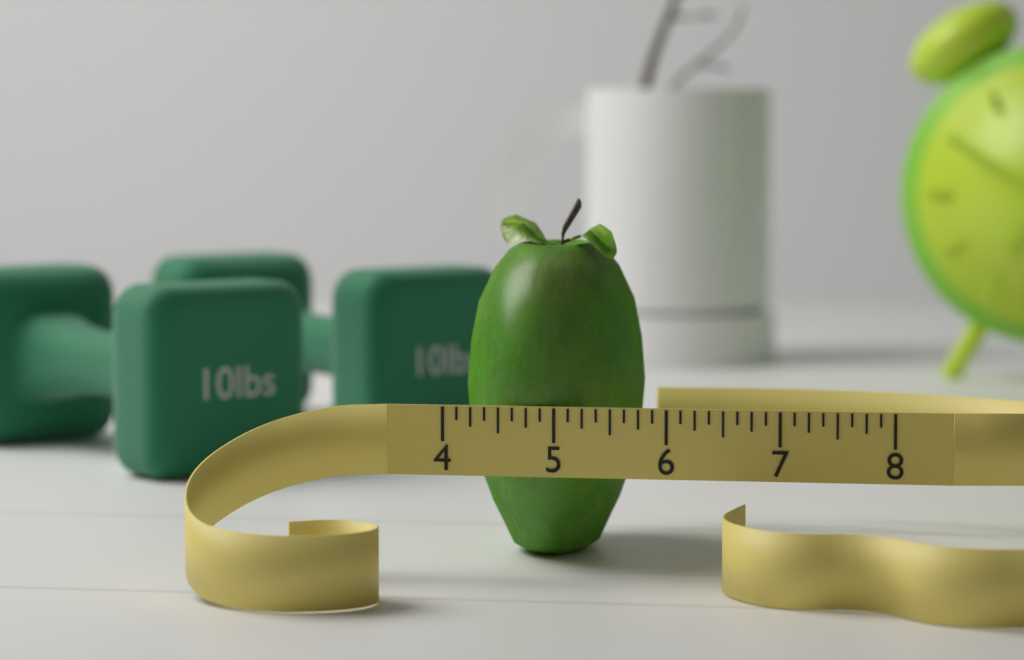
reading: 5.625 (no unit)
